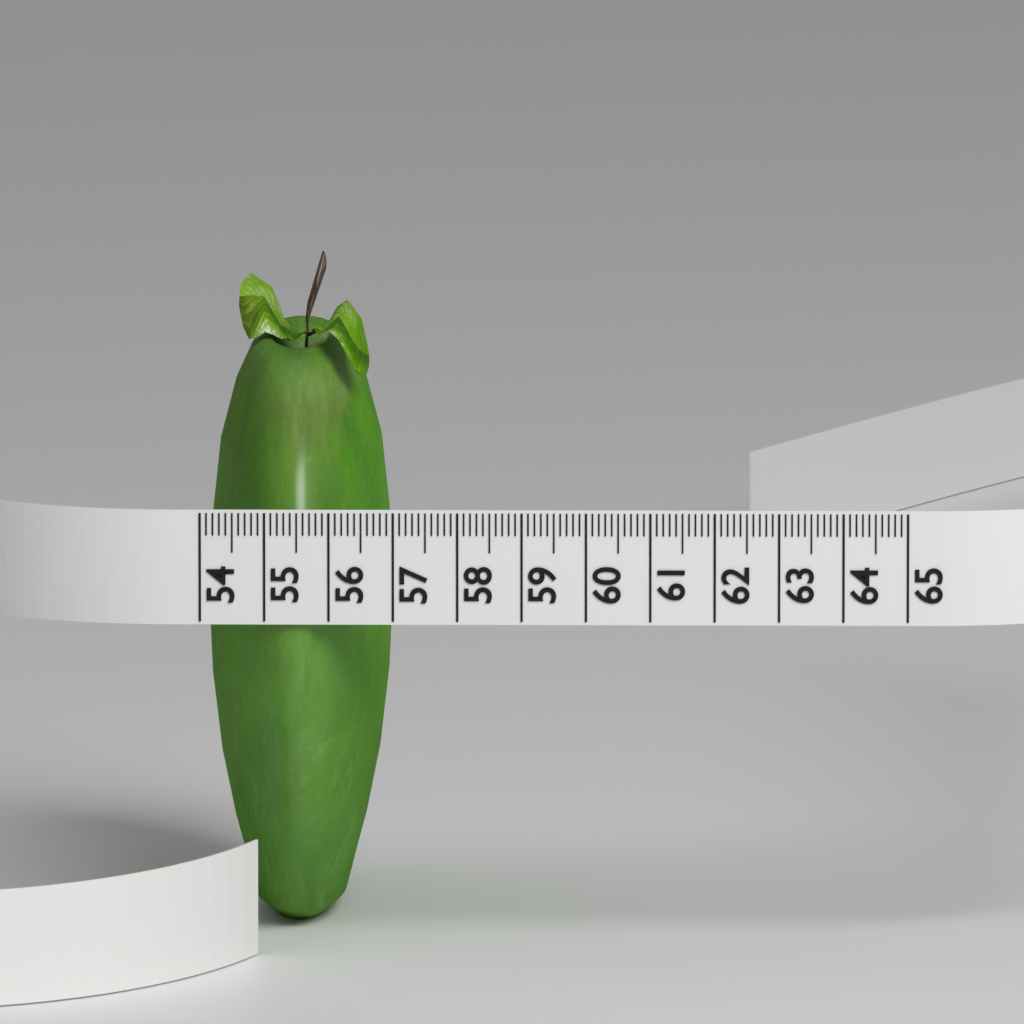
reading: 56.9 (no unit)
